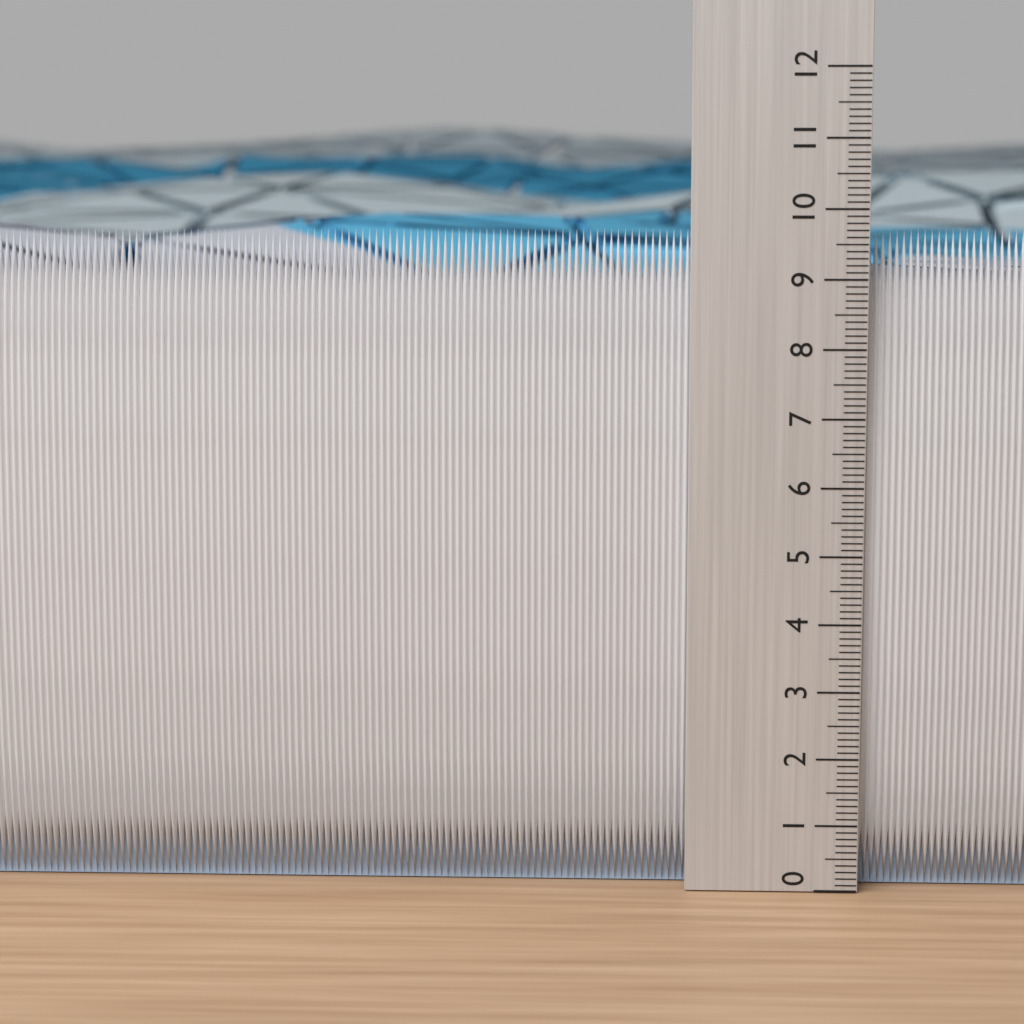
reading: 9.7 (no unit)
